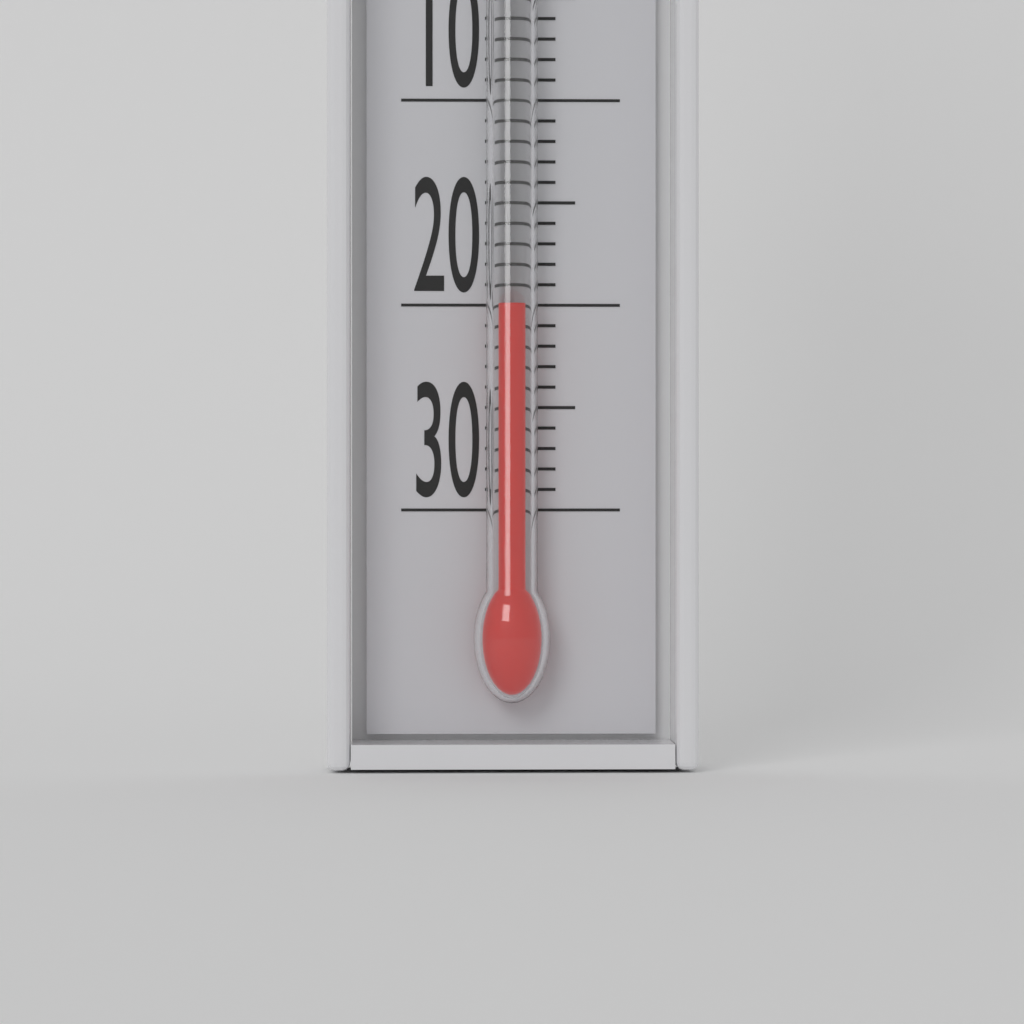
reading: -20 °C
